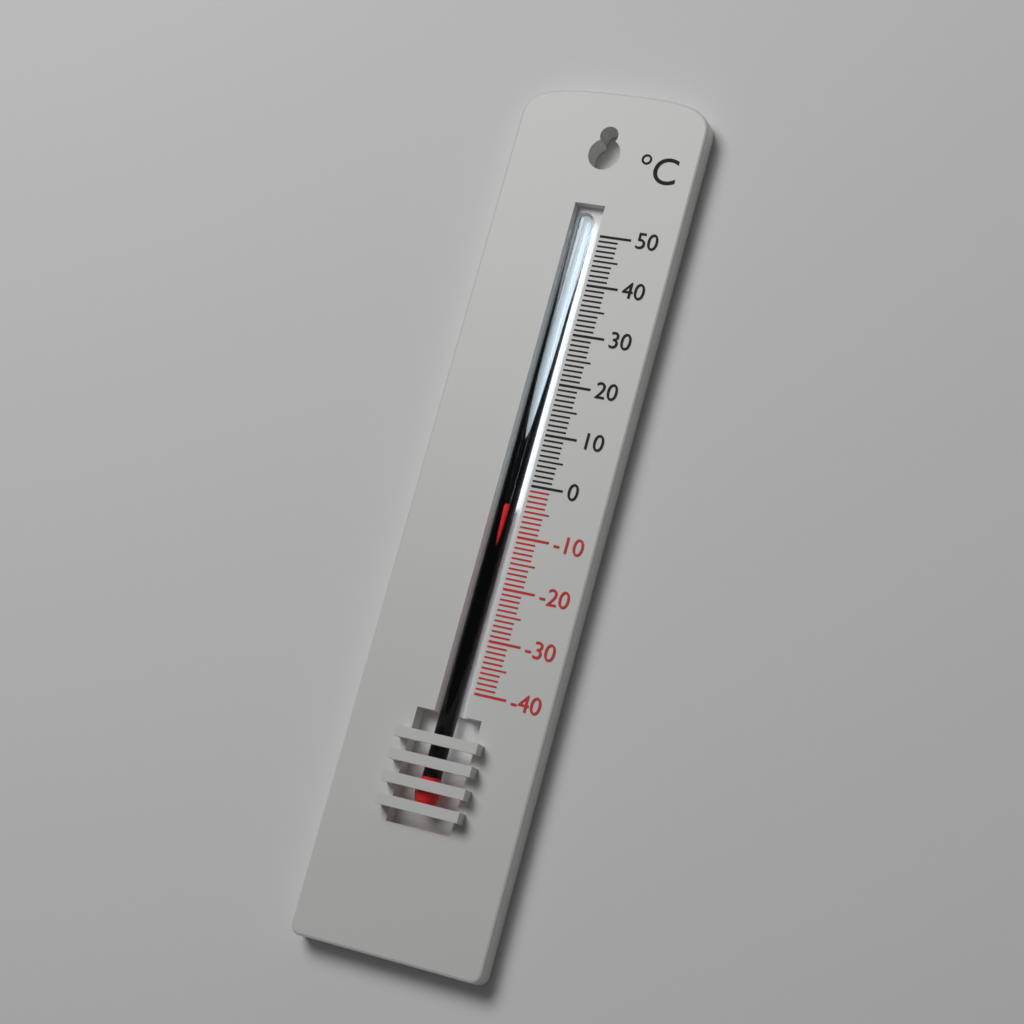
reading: -4 °C
